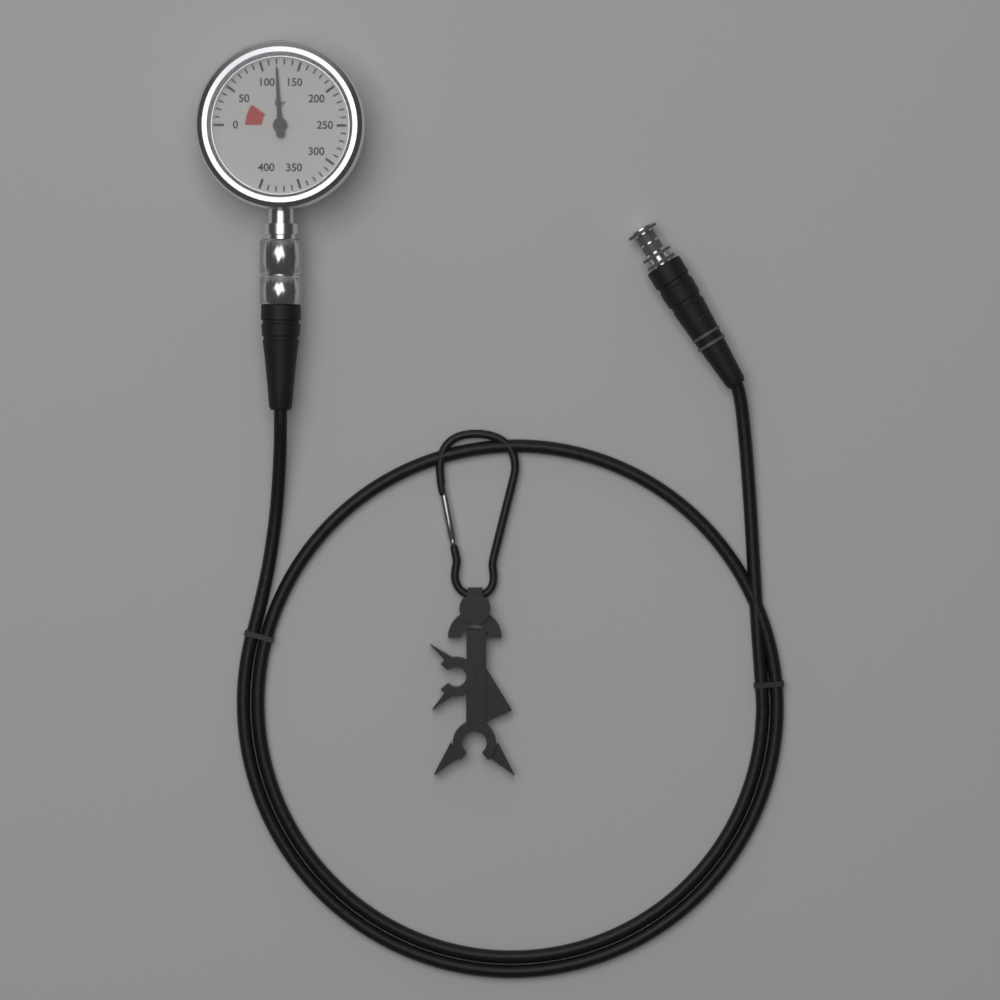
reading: 120 bar
